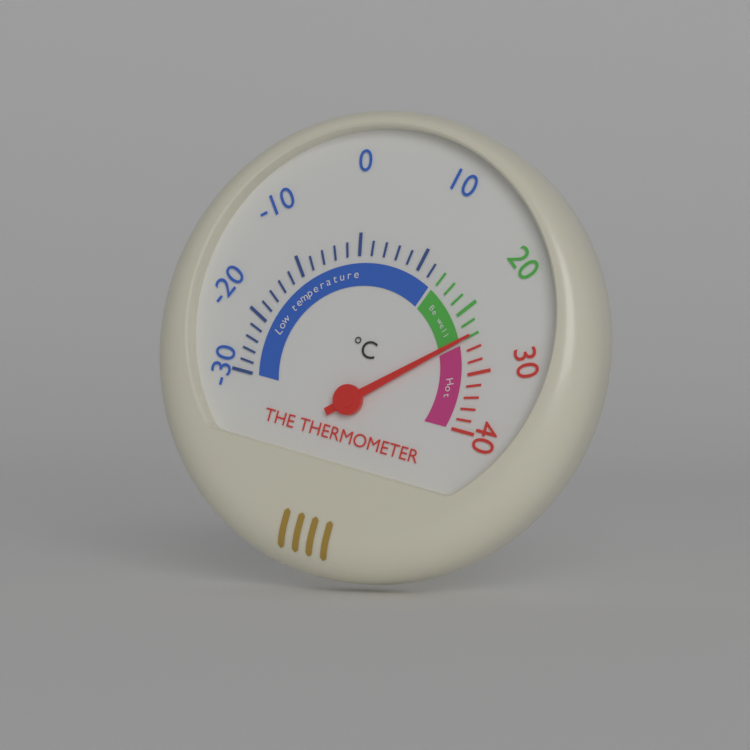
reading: 24 °C
